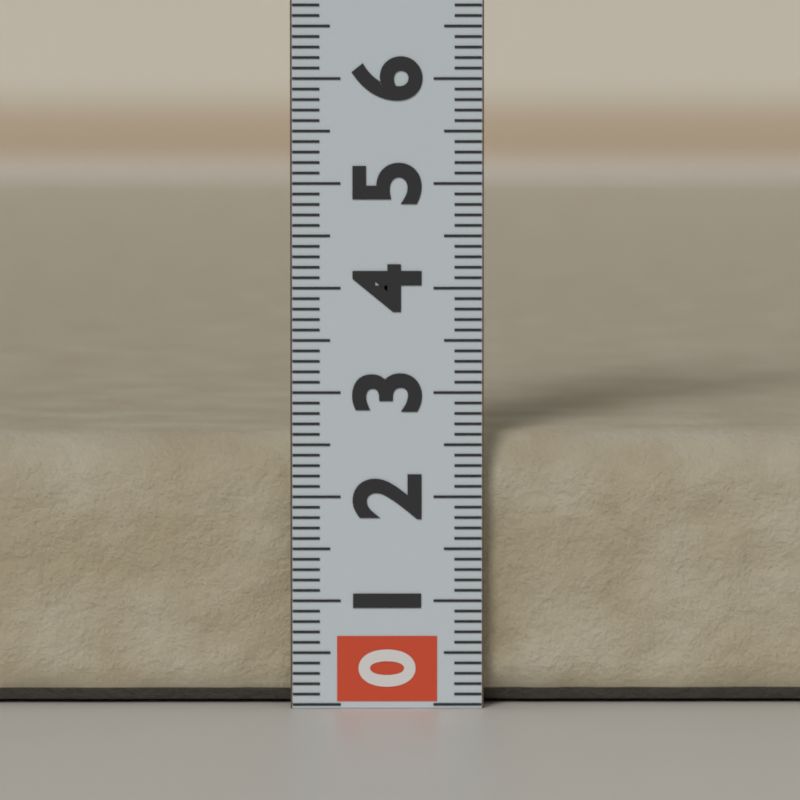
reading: 2.6 (no unit)
